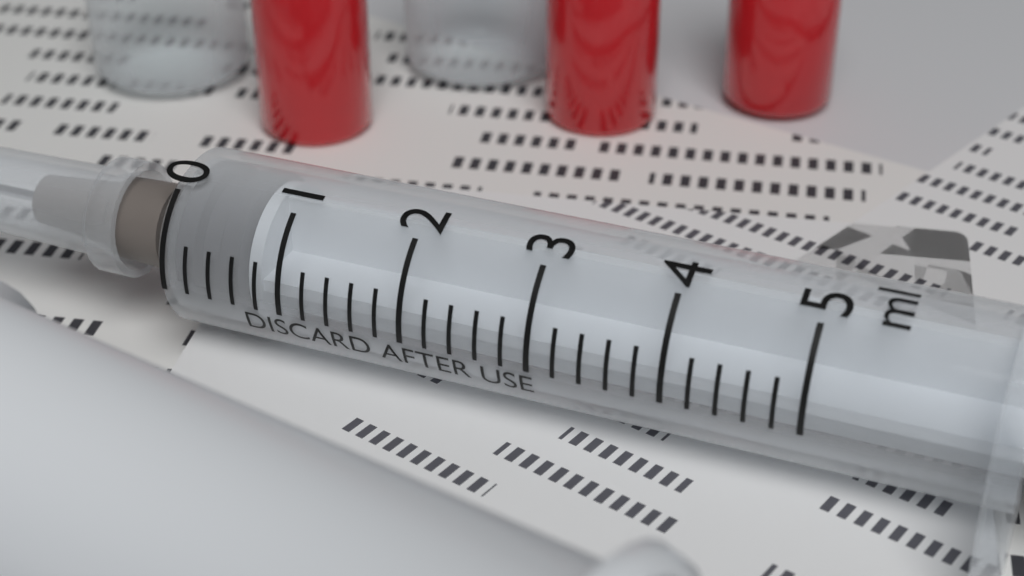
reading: 0.0 ml
